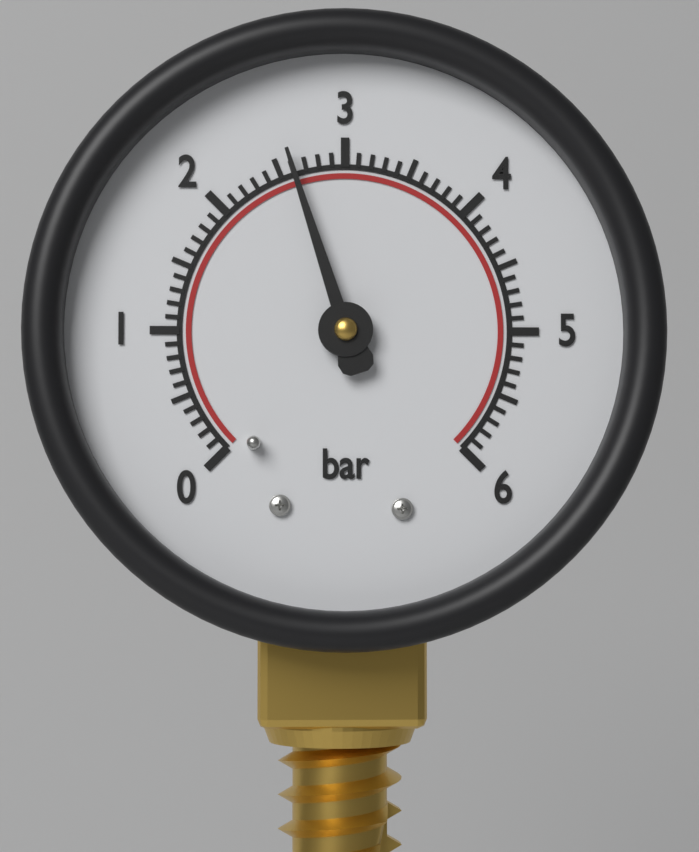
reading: 2.6 bar
